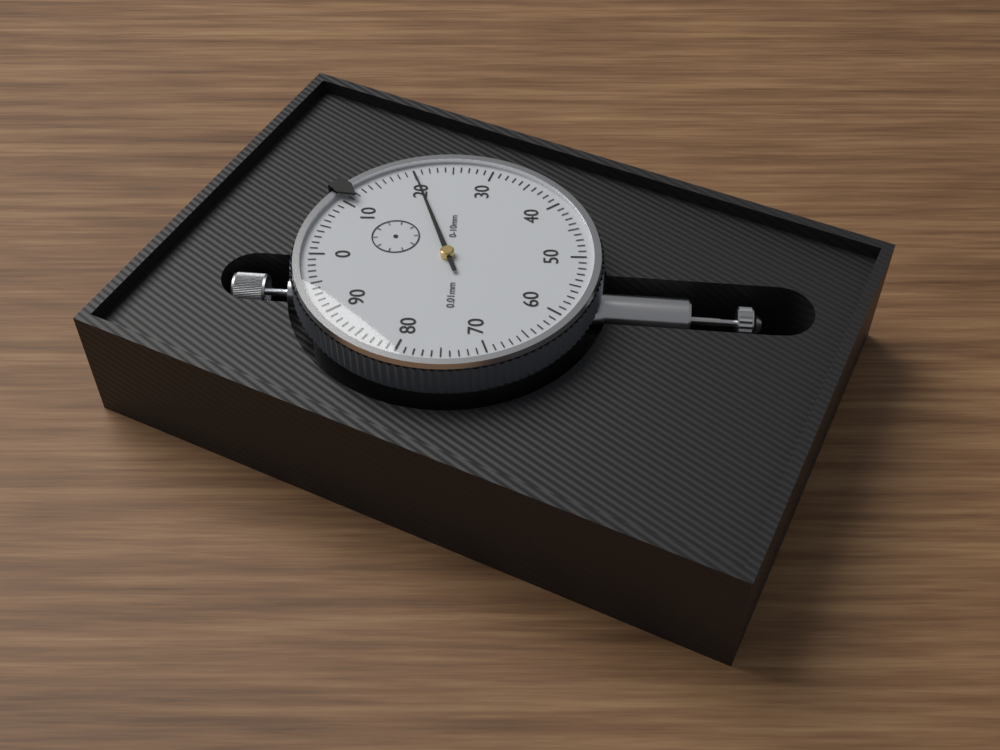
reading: 0.20 mm
